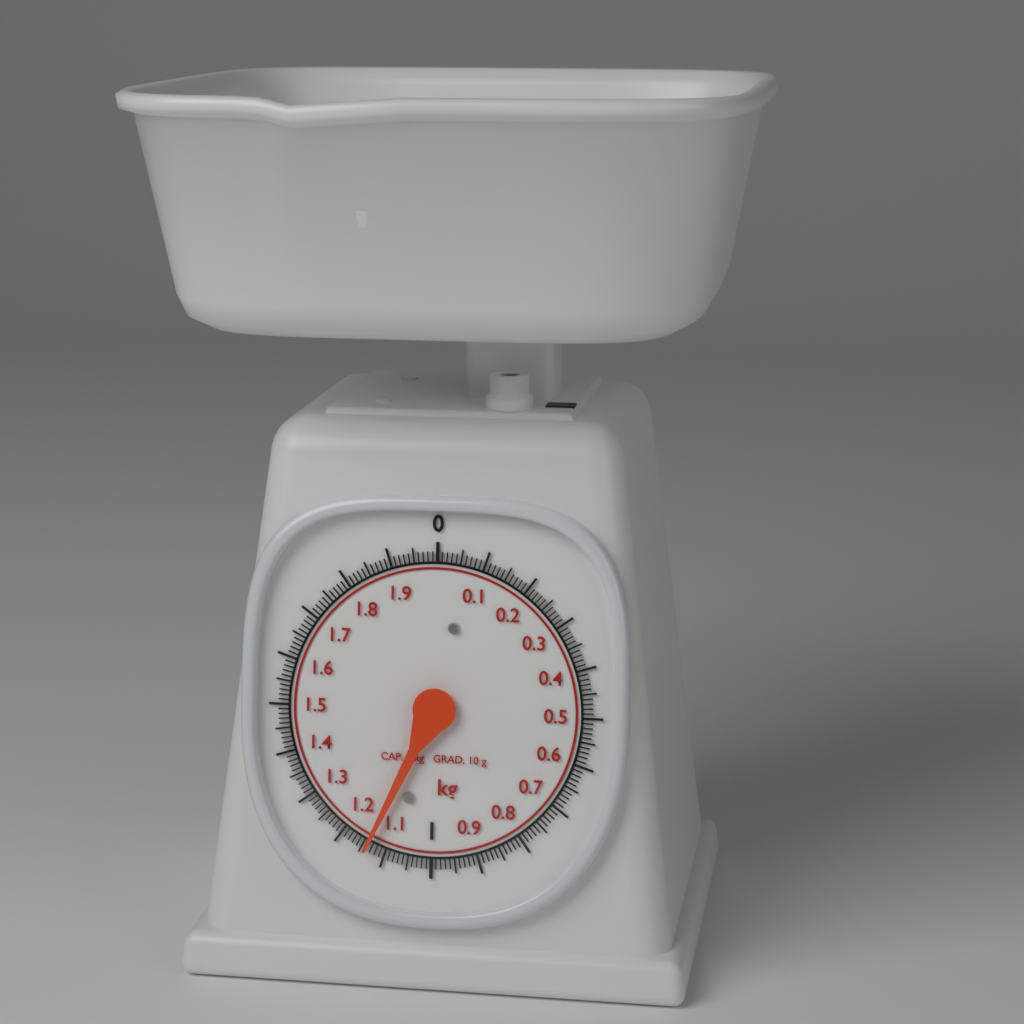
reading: 1.14 kg
